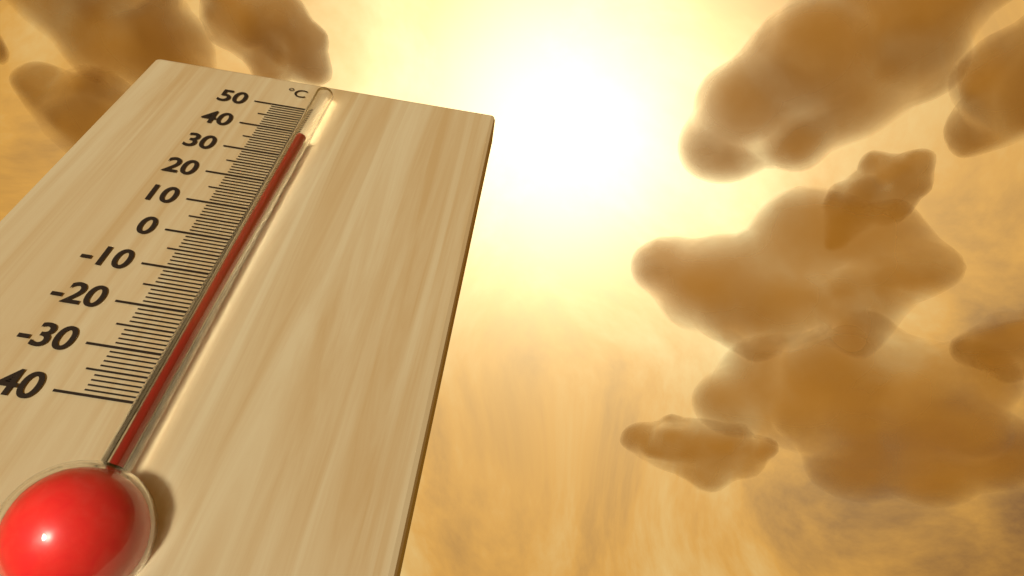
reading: 34 °C
